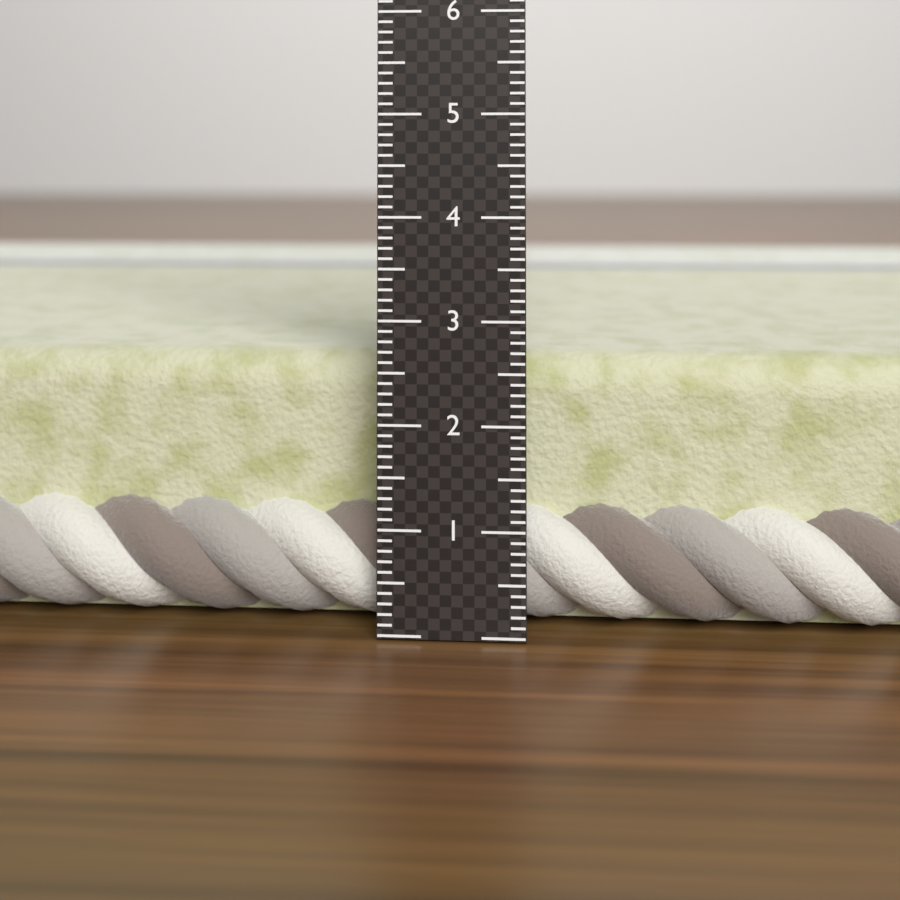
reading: 2.6 cm
